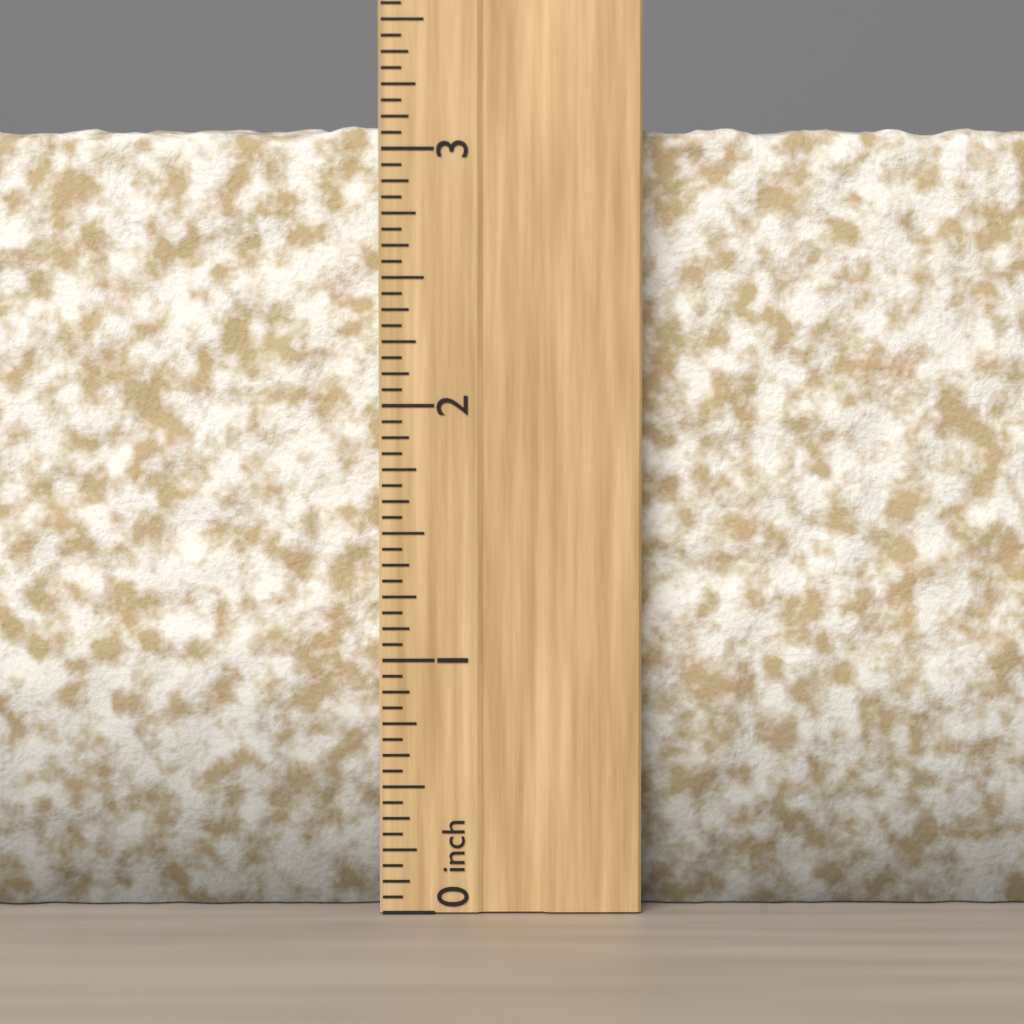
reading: 3.1250 inch
